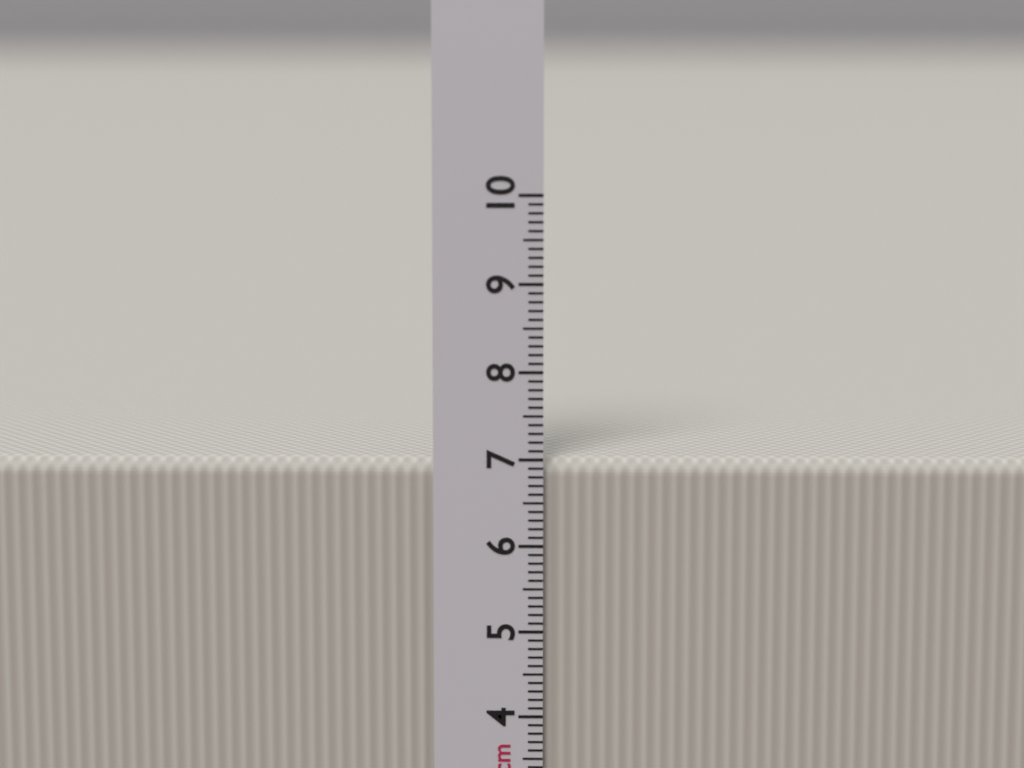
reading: 7.0 cm
